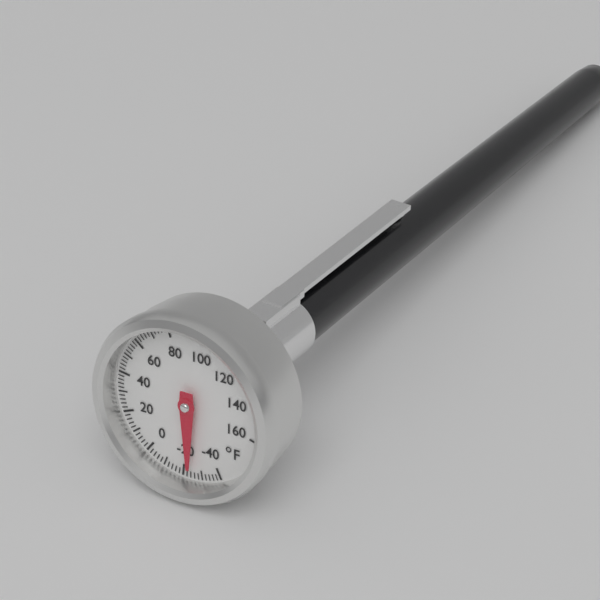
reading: -24 °F
